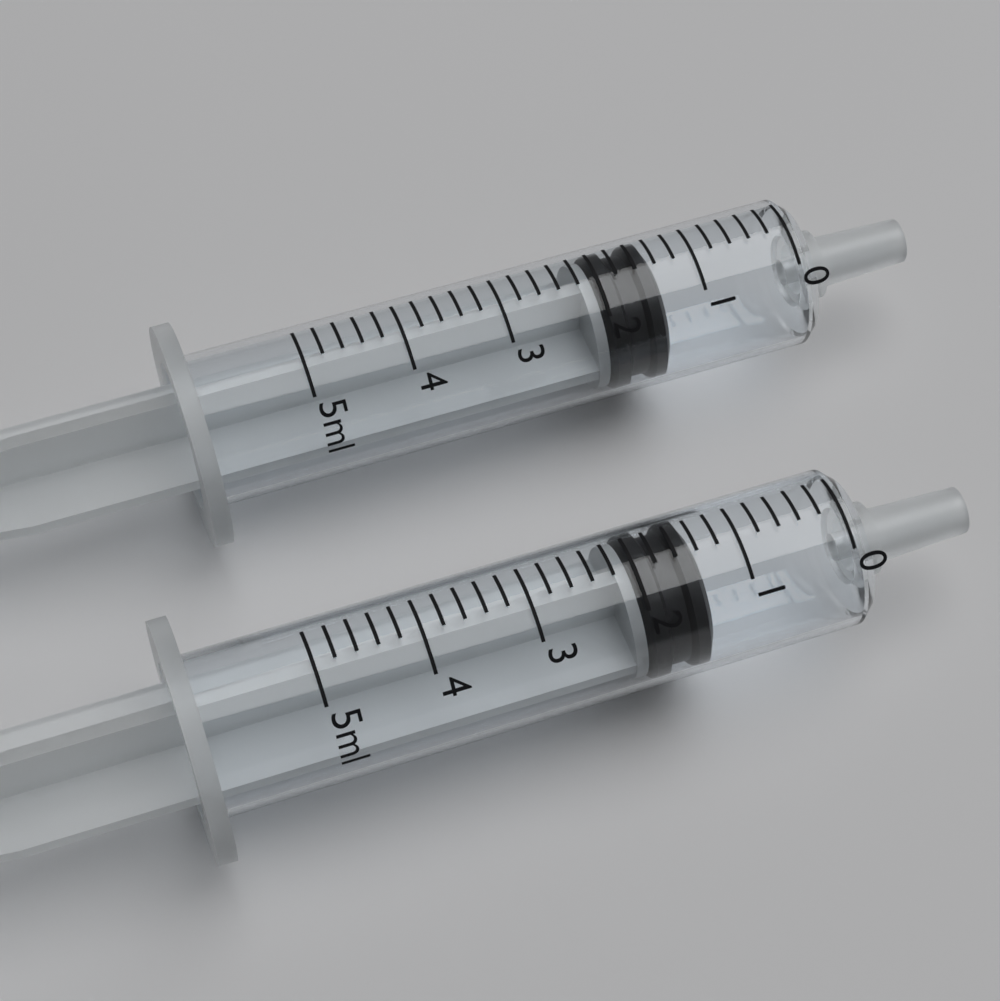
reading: 1.4 ml
